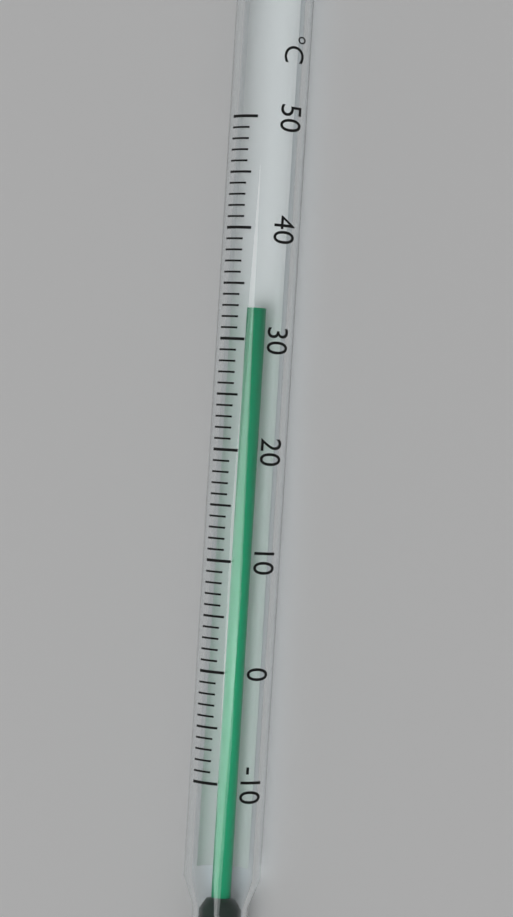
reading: 33 °C
